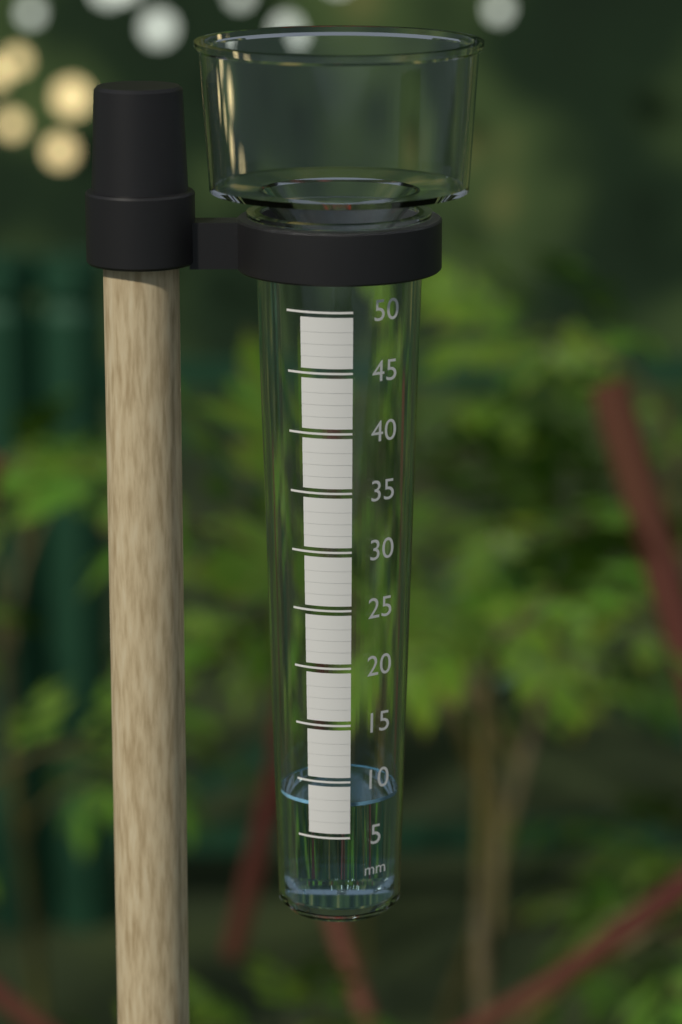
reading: 8 mm
